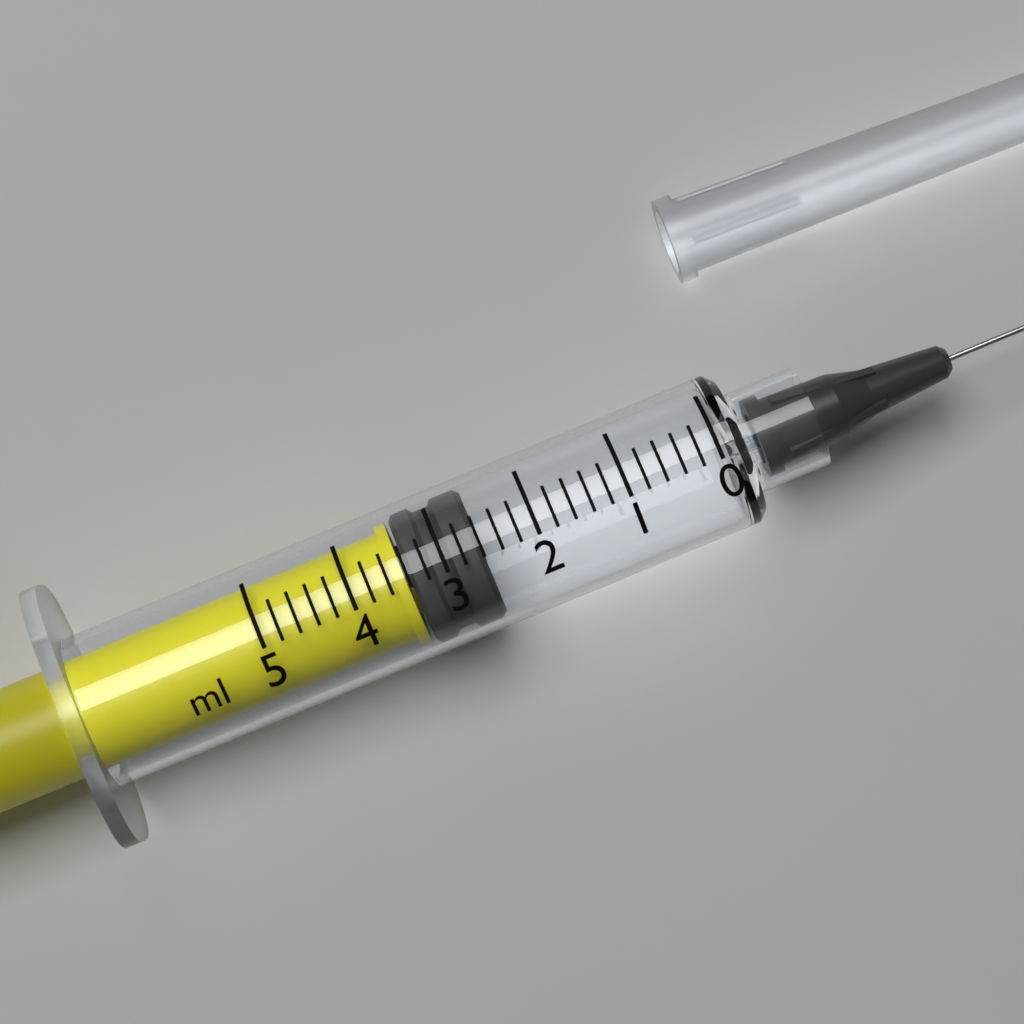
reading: 2.6 ml
